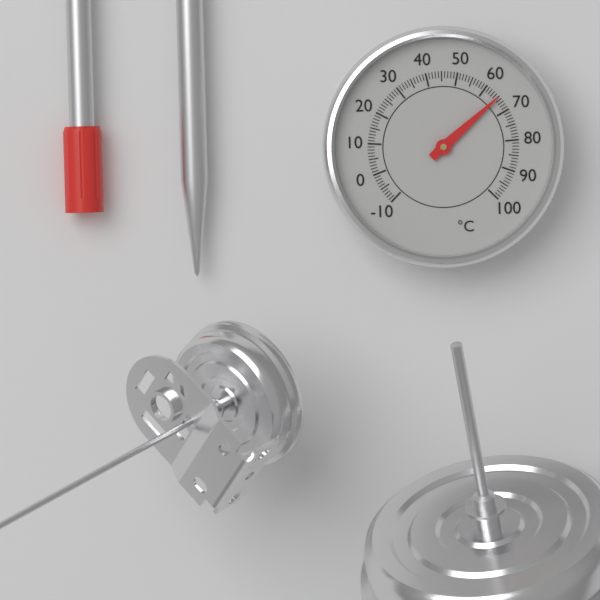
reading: 65 °C
